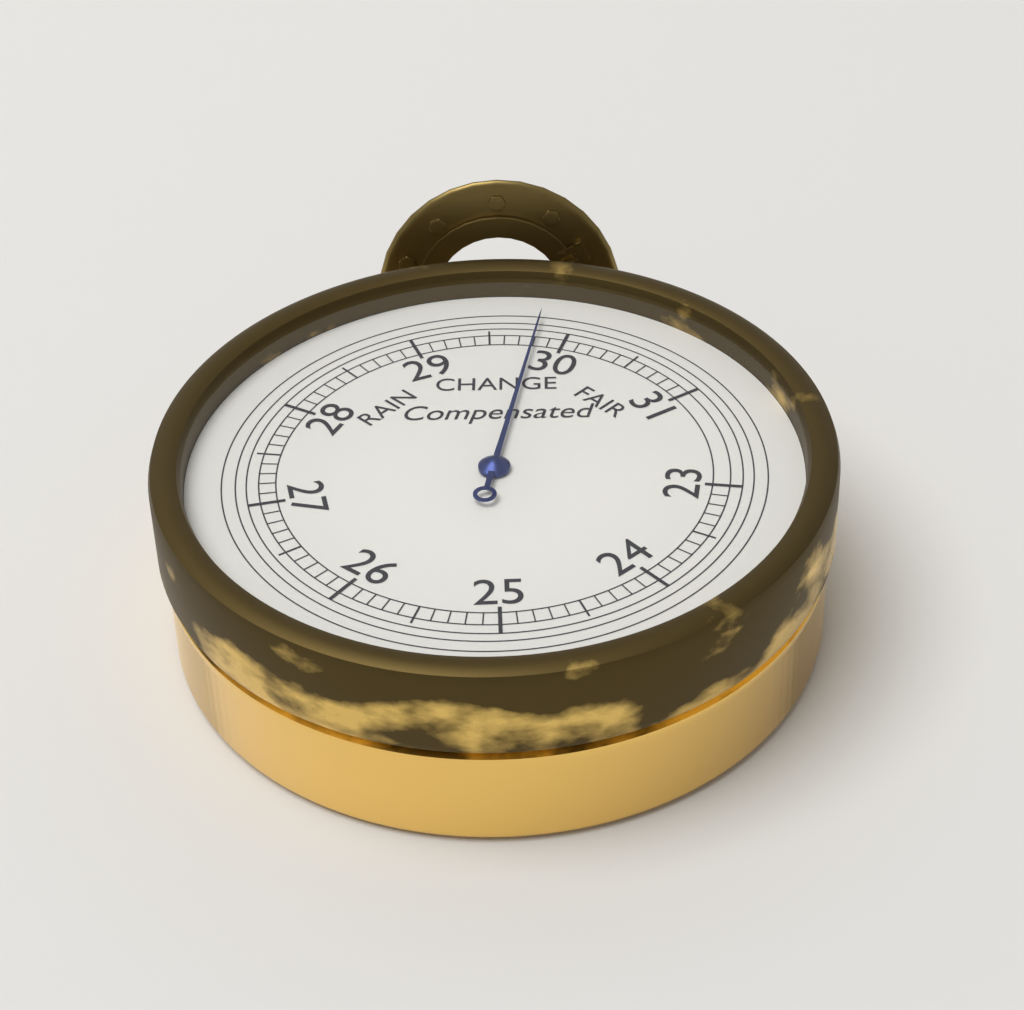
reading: 29.8 inHg
